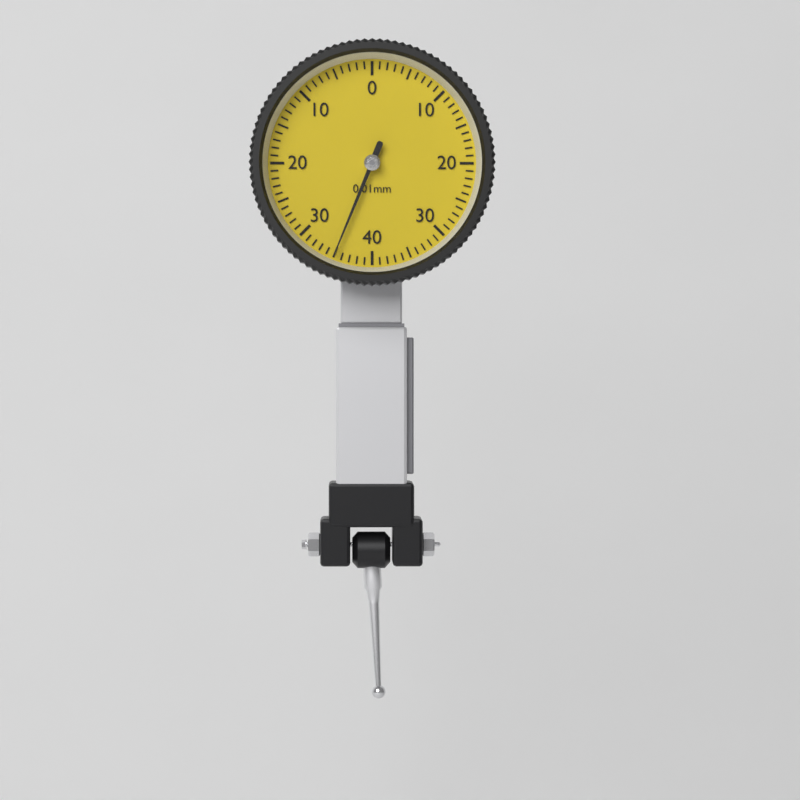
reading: 0.35 mm
